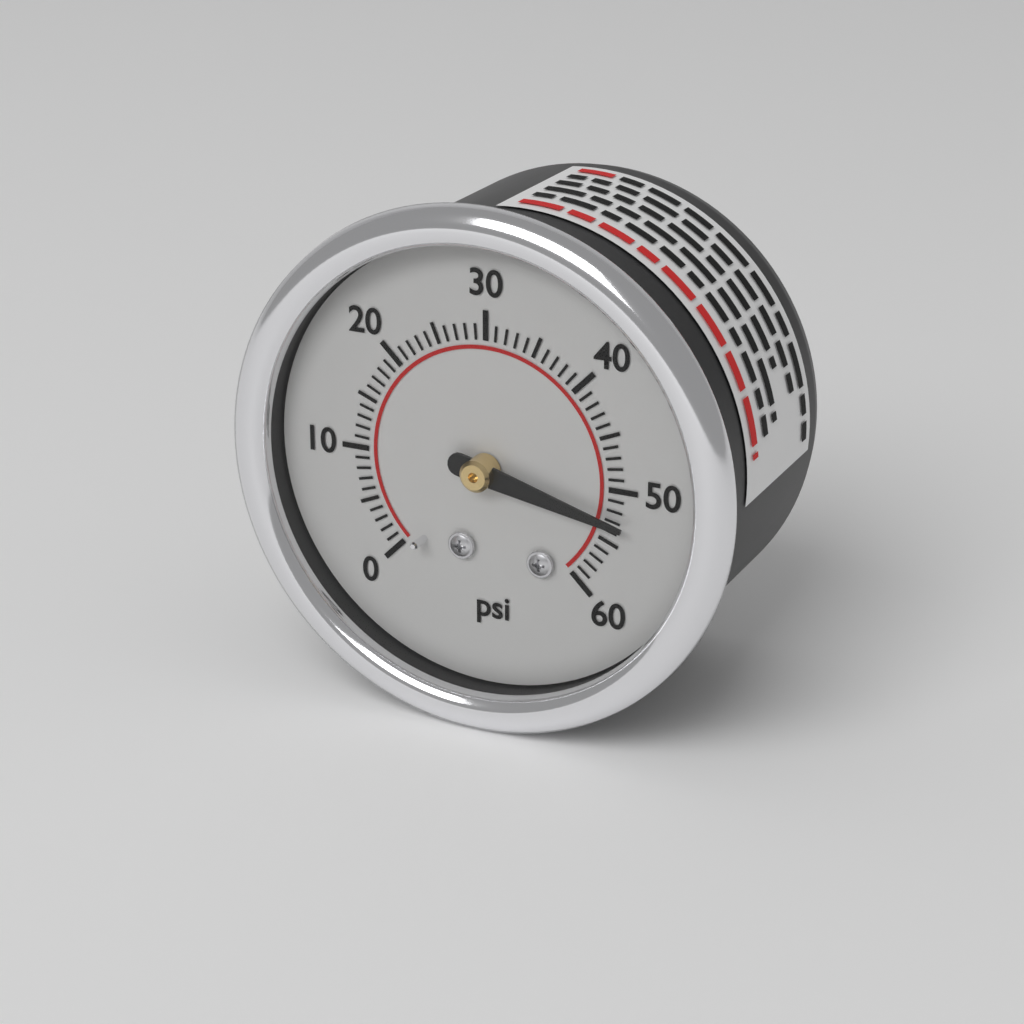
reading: 53 psi
